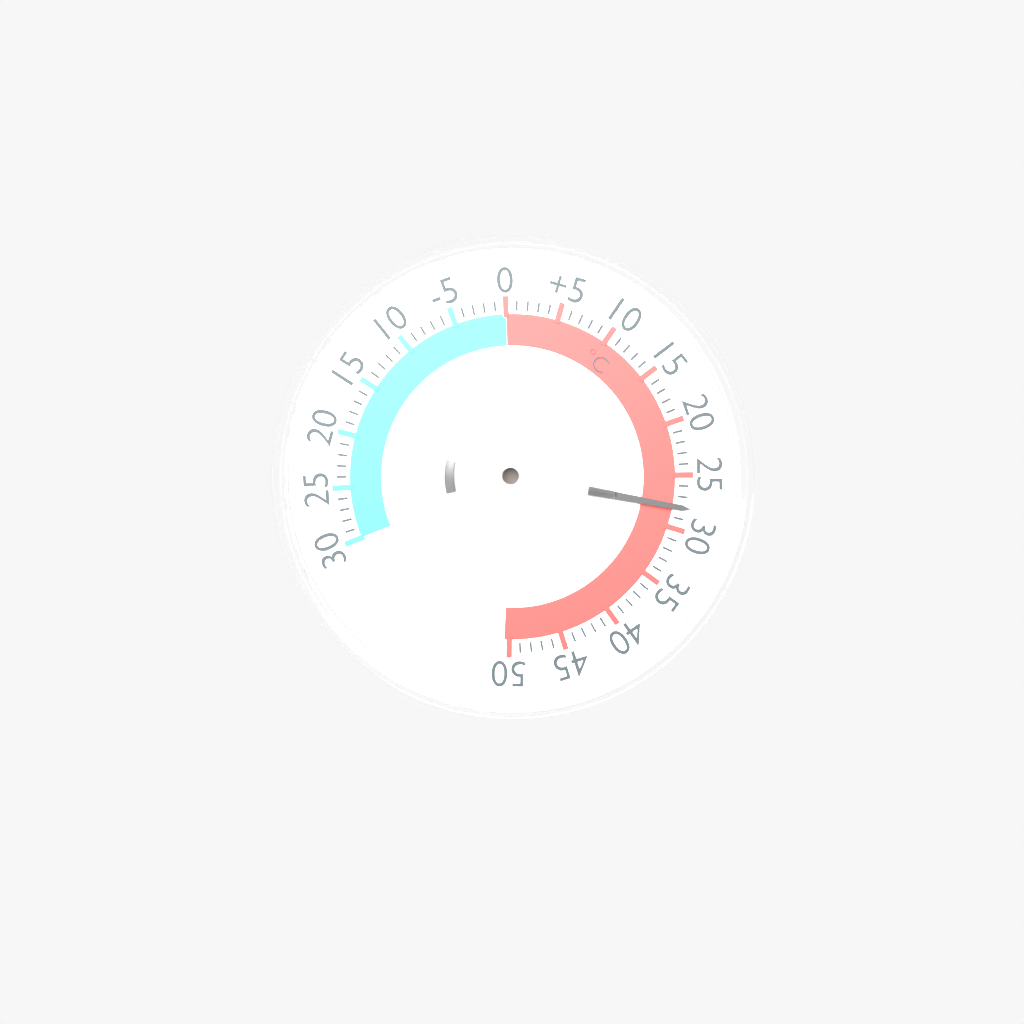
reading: 28 °C
